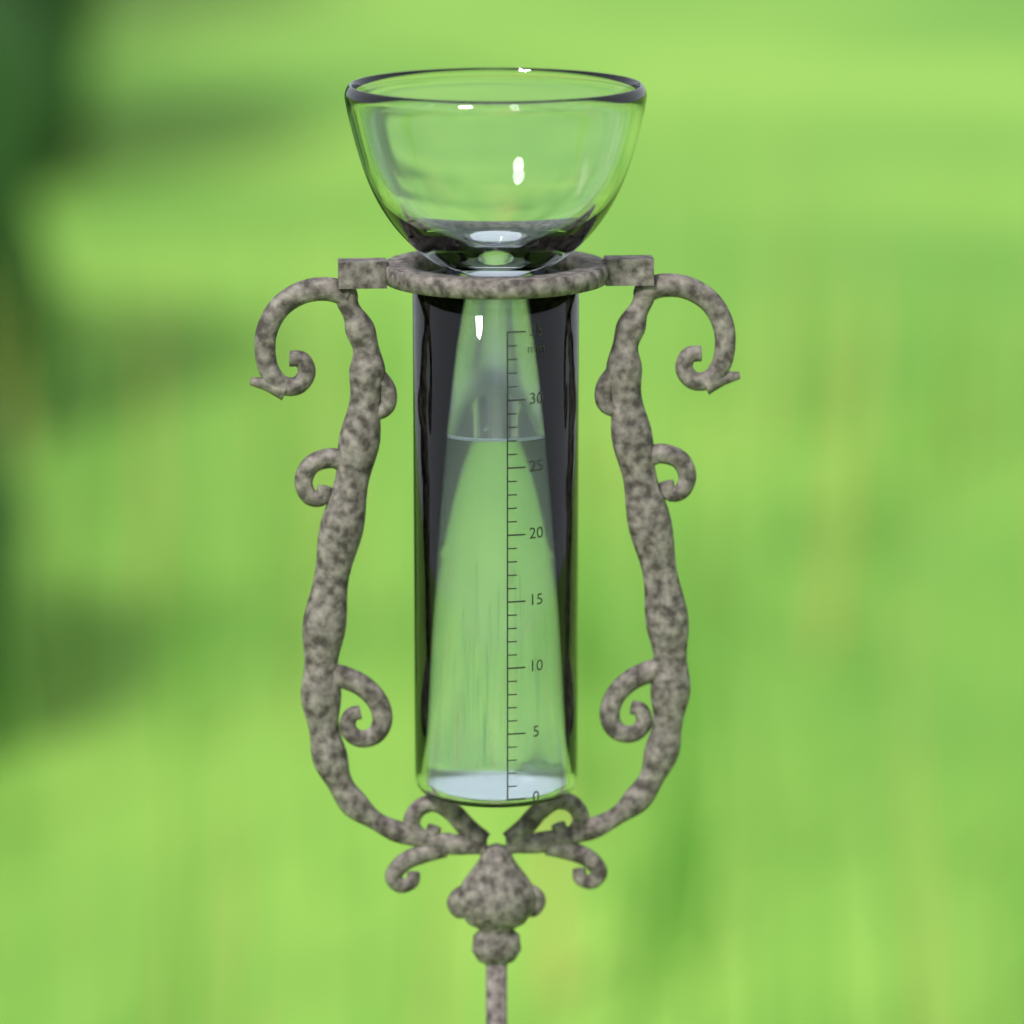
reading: 27 mm
